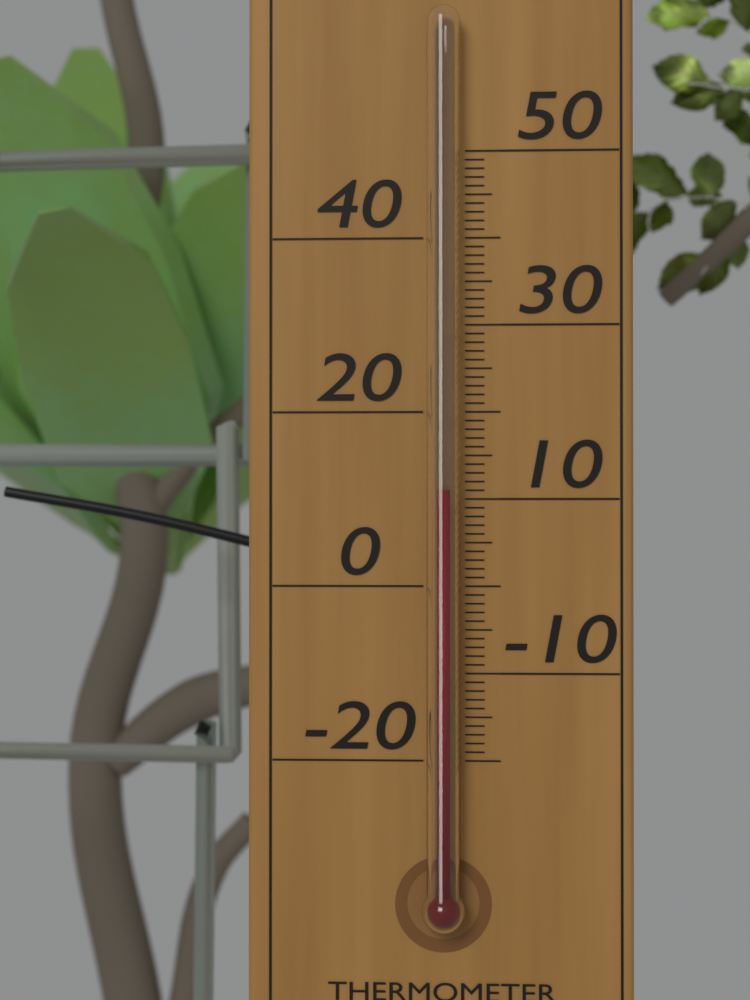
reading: 11 °C
